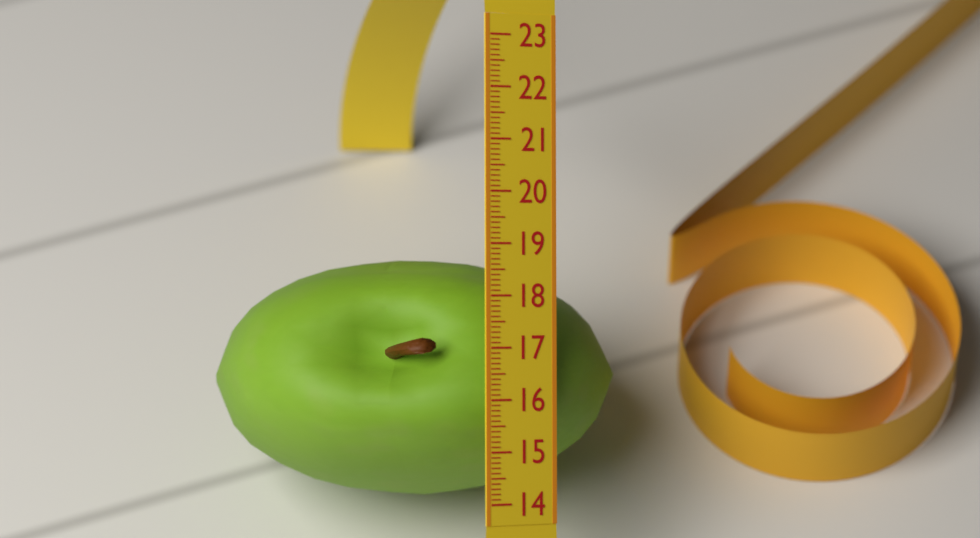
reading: 18.7 (no unit)
